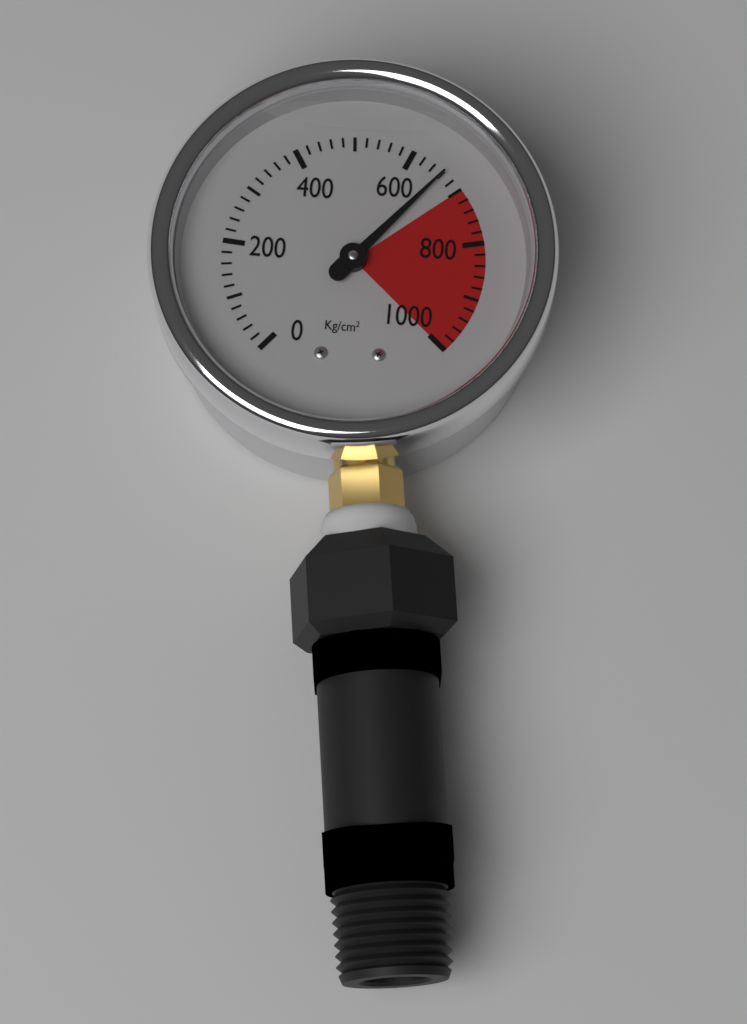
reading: 660 kg/cm²
